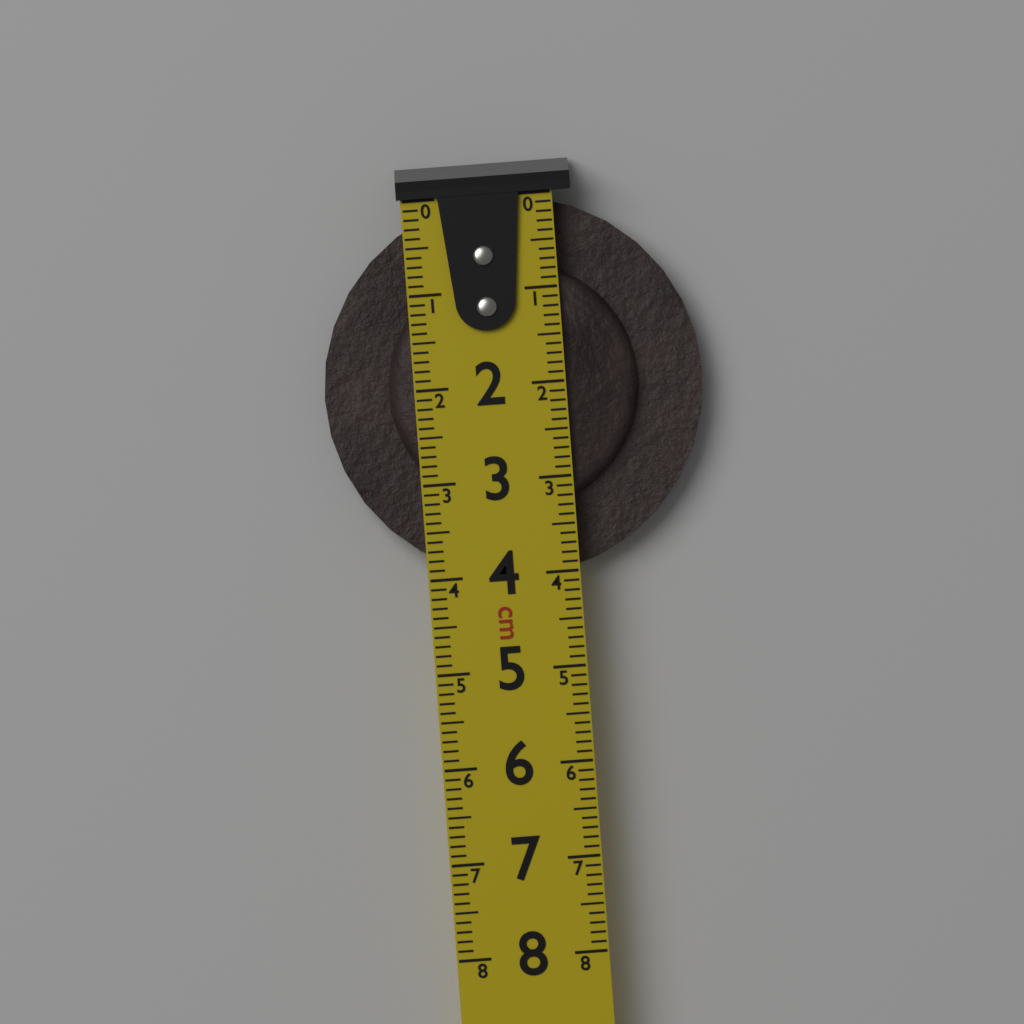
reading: 4.0 cm
